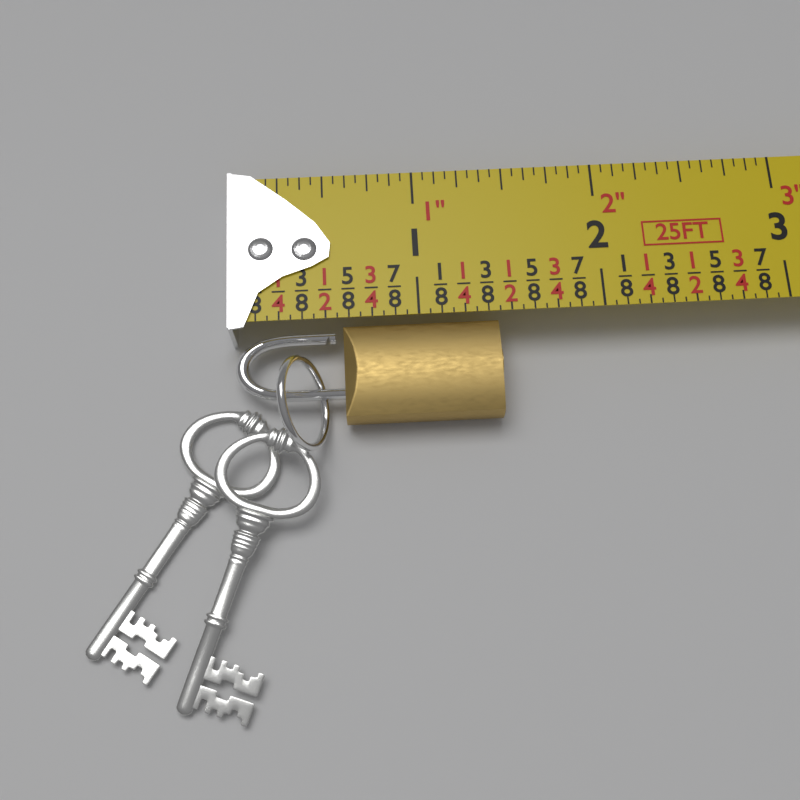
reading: 1.4375 in
